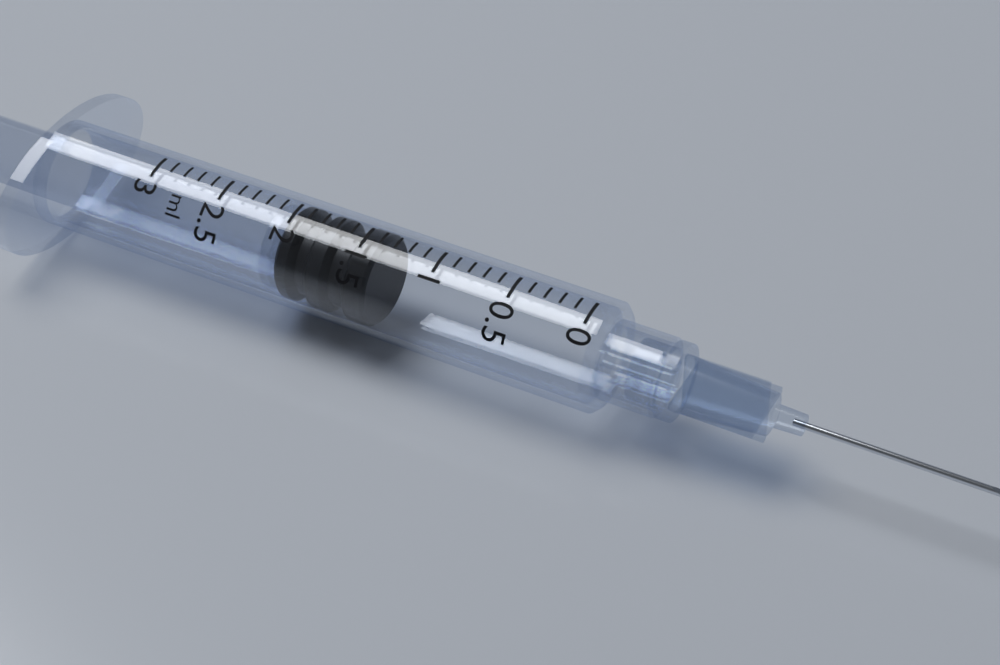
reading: 1.4 ml
